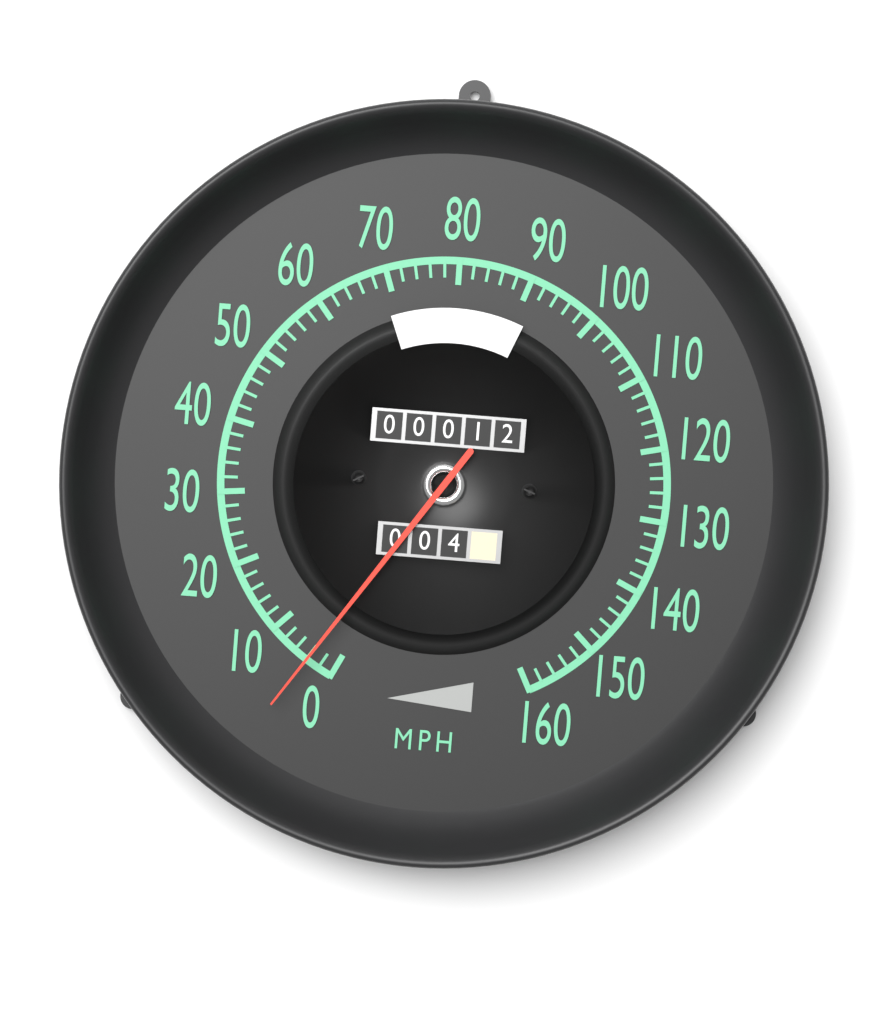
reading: 4 mph
